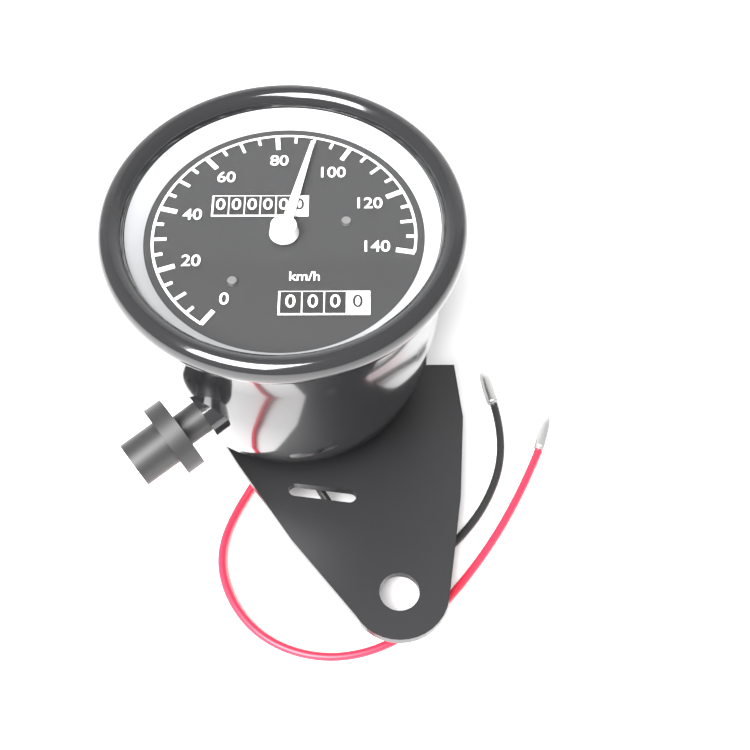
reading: 90 km/h
